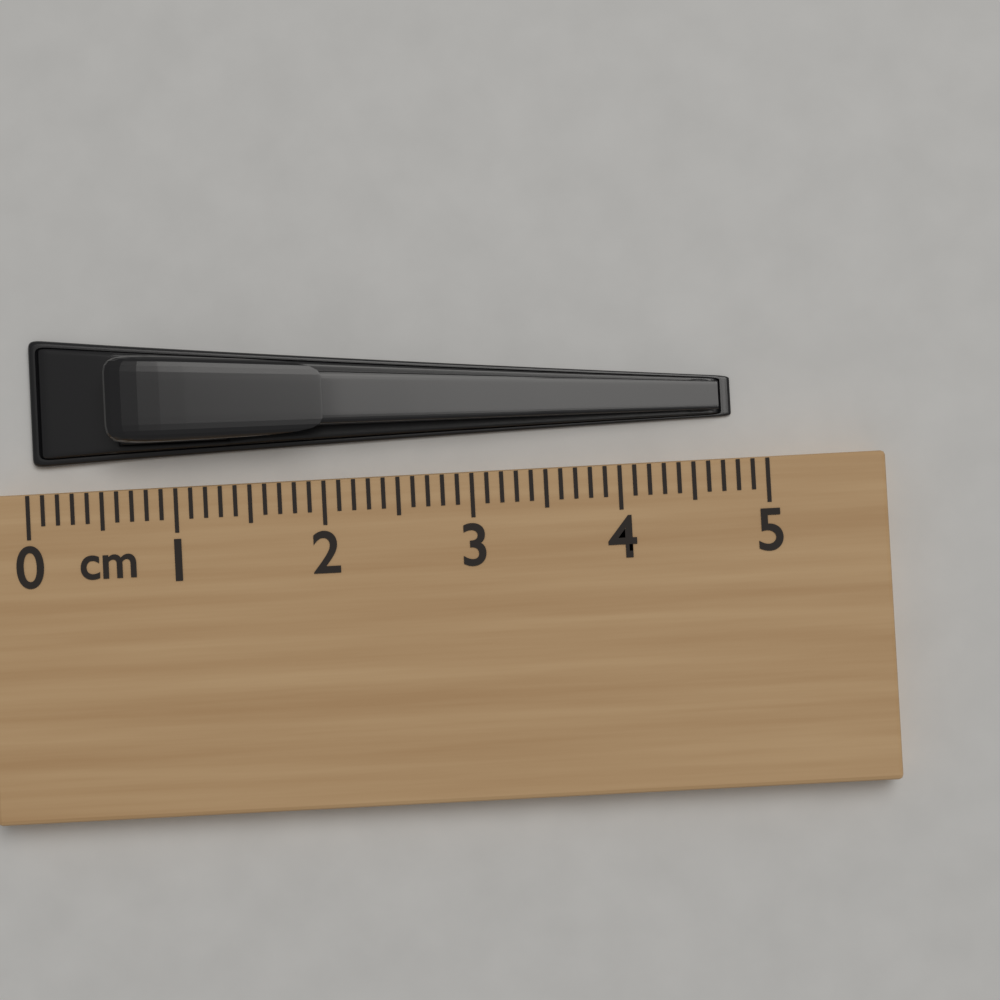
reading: 4.8 cm
